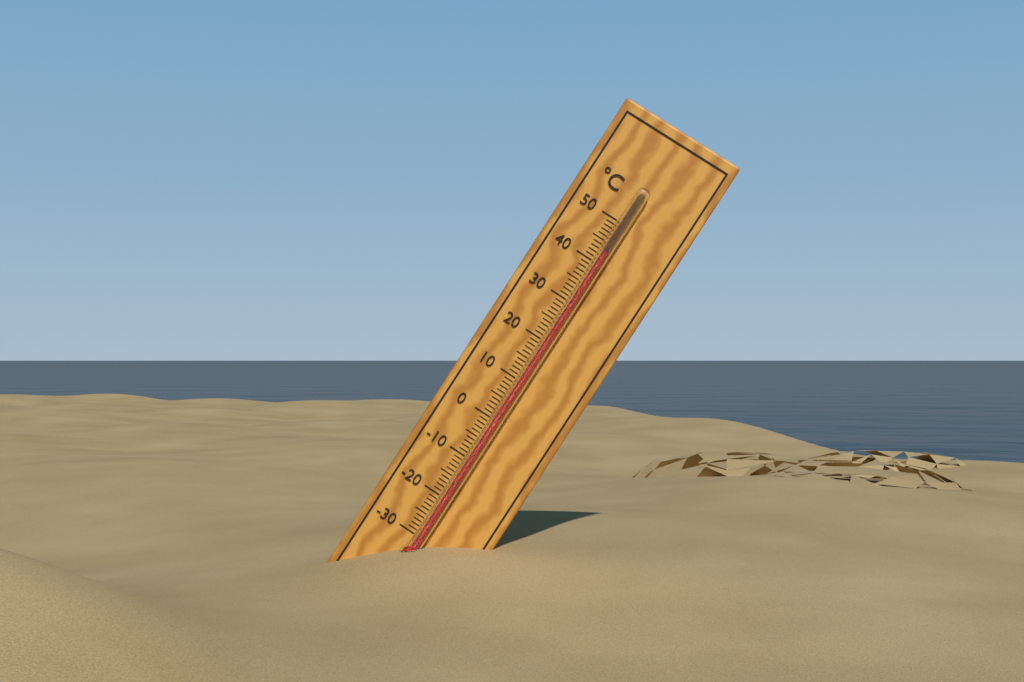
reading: 43 °C
